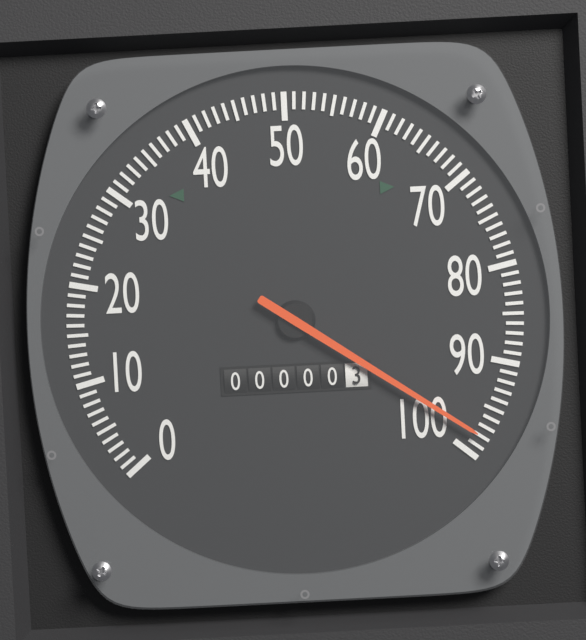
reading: 98 (no unit)
